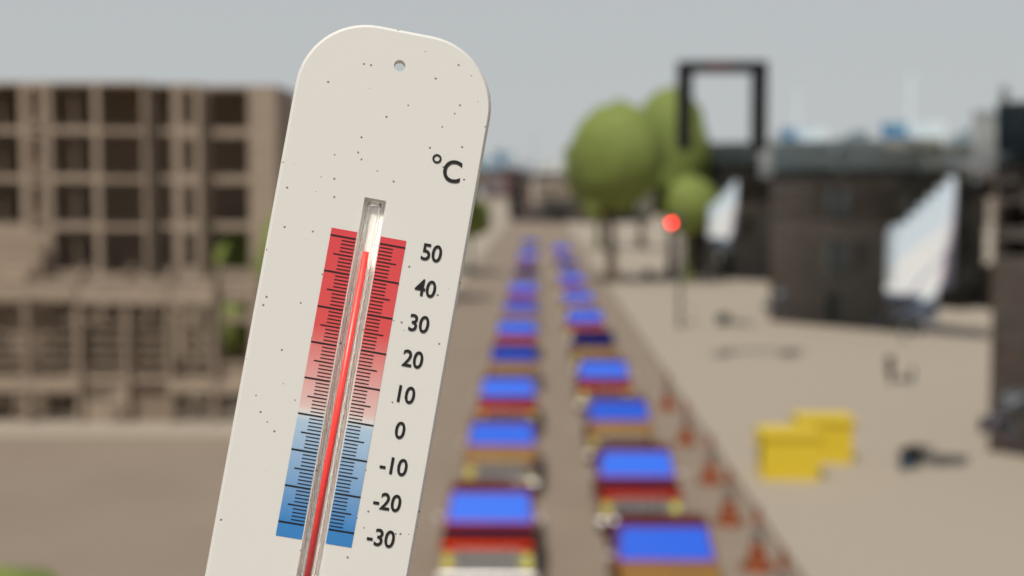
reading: 47 °C
